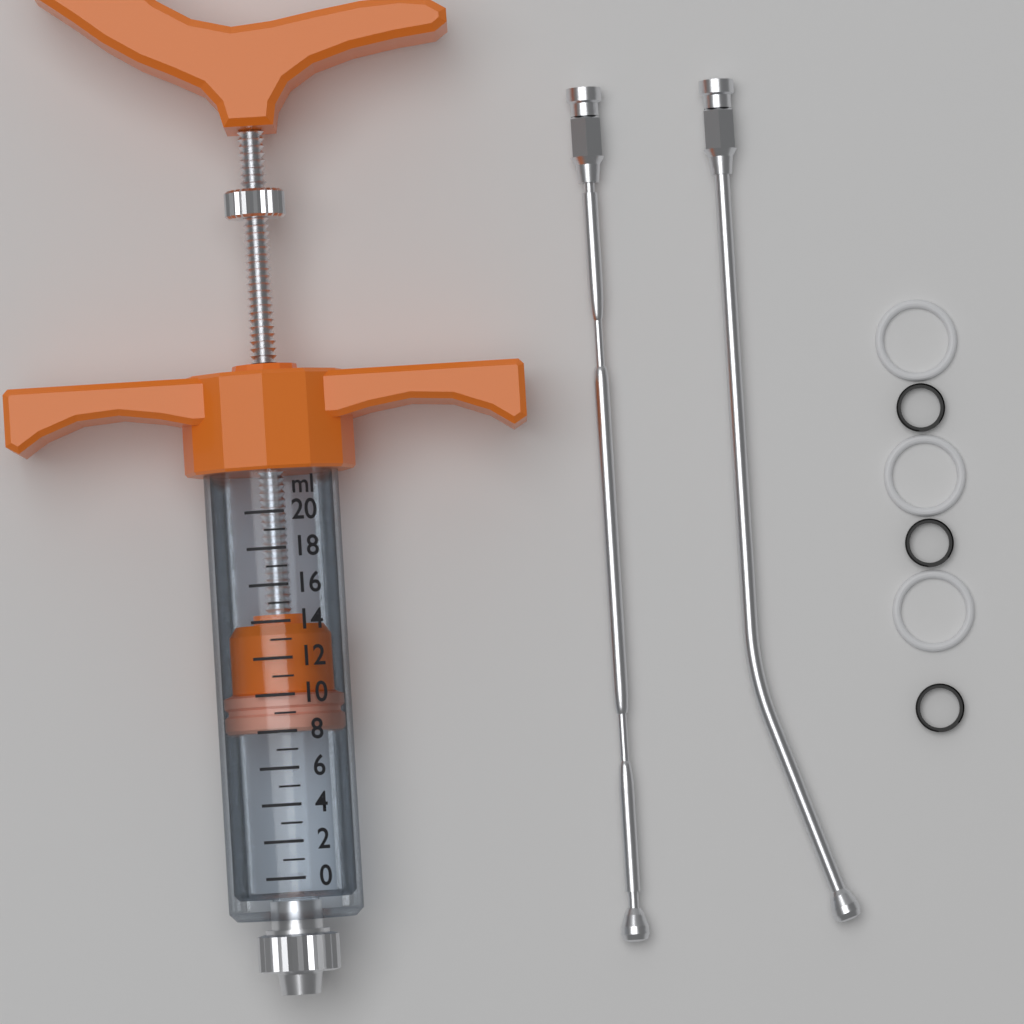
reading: 8 ml
